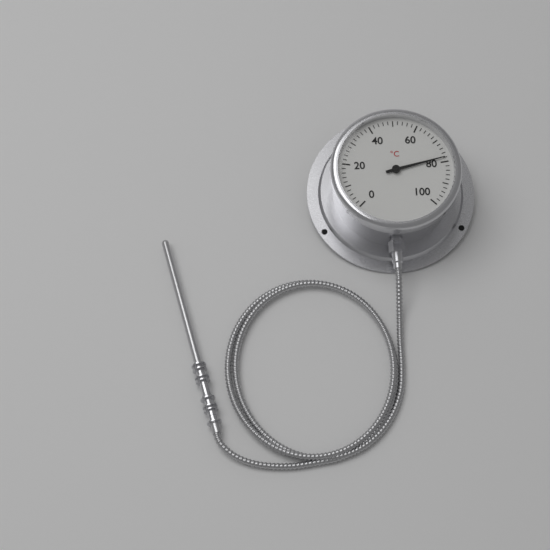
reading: 78 °C
